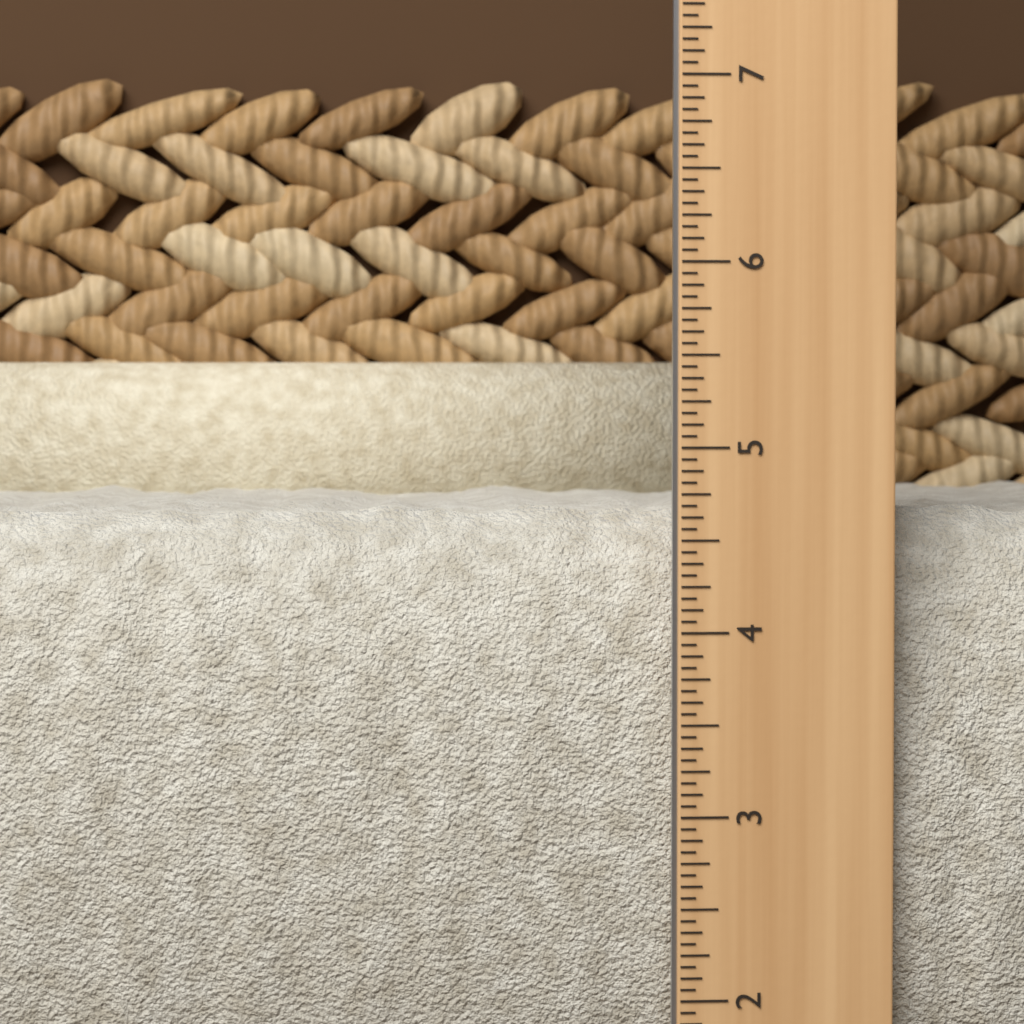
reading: 4.6875 in
